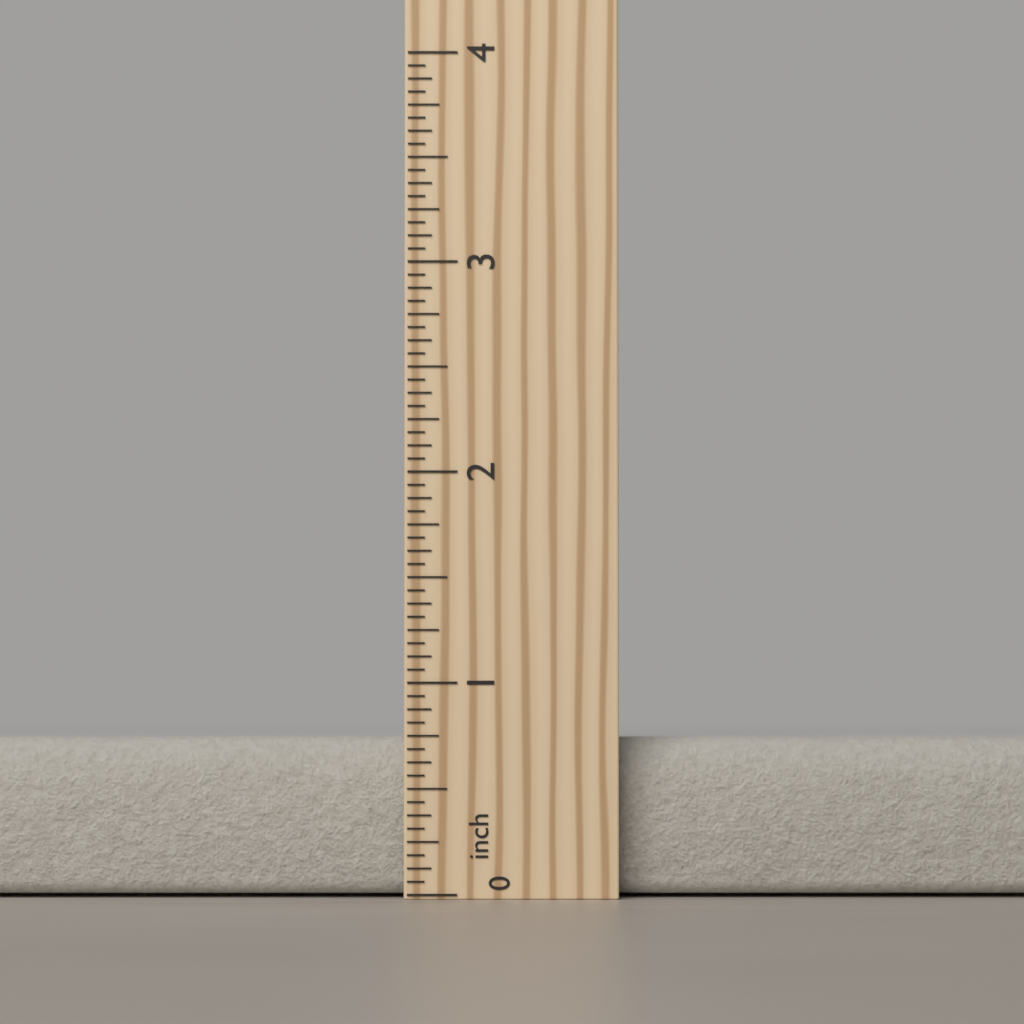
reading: 0.7500 inch
